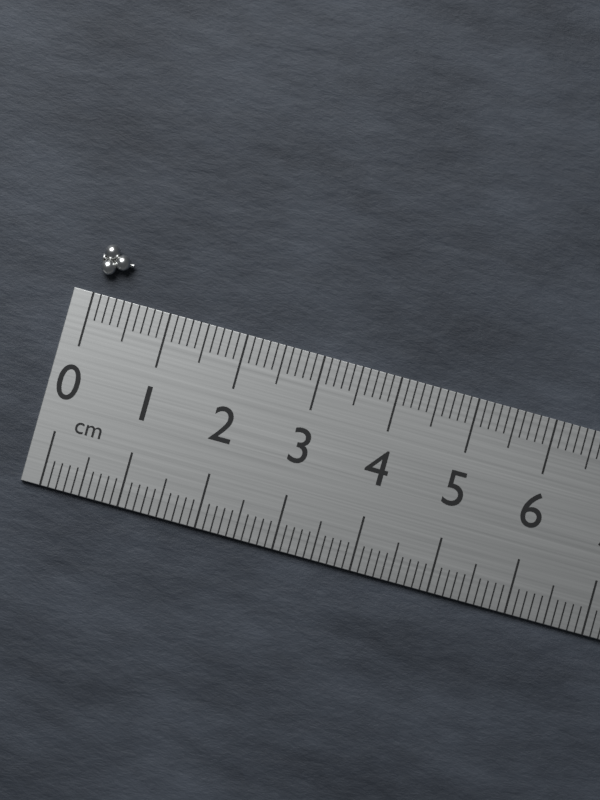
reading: 0.4 cm
